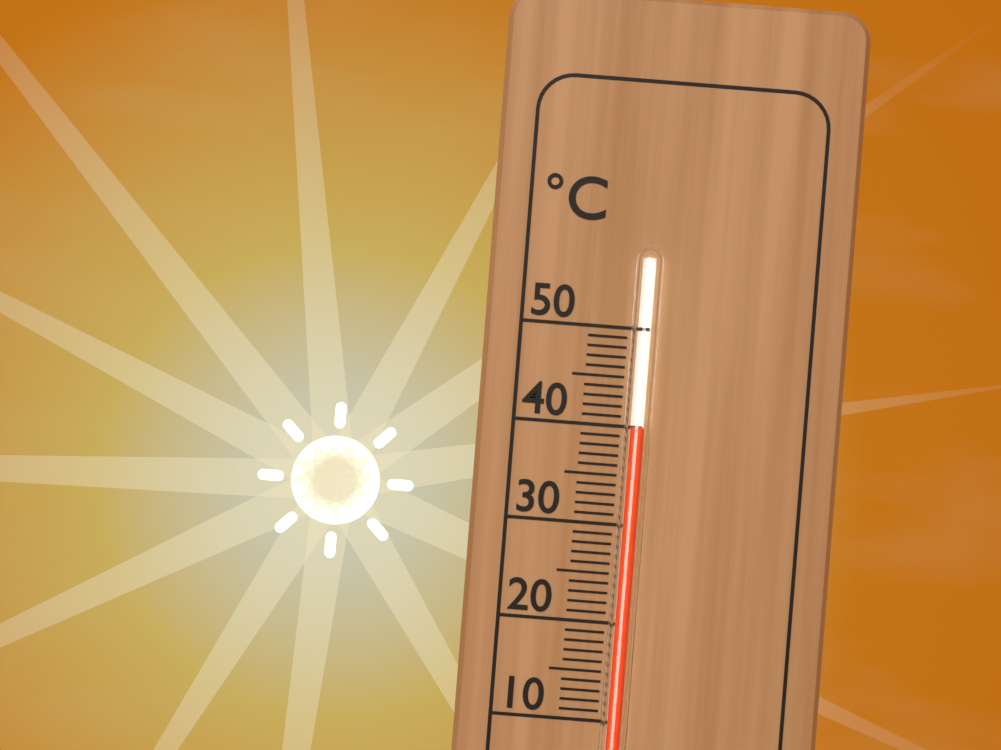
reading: 40 °C
